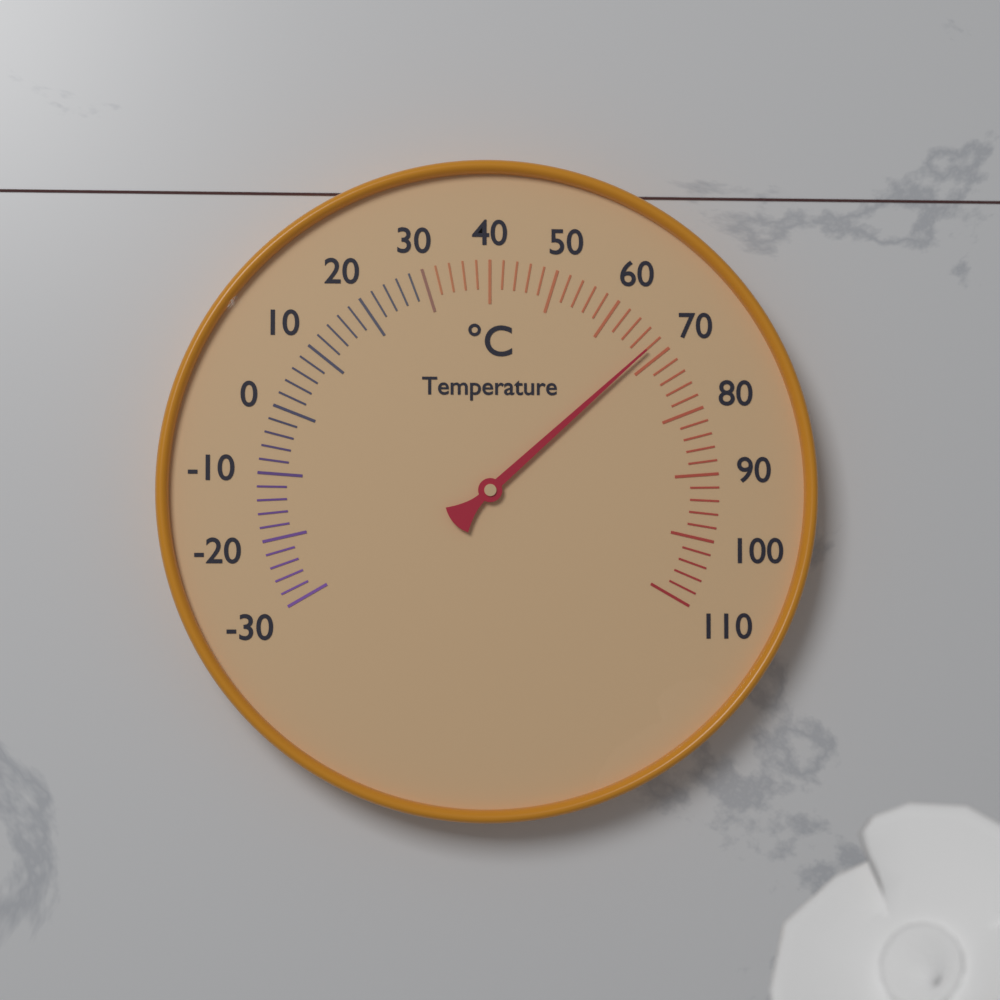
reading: 68 °C
